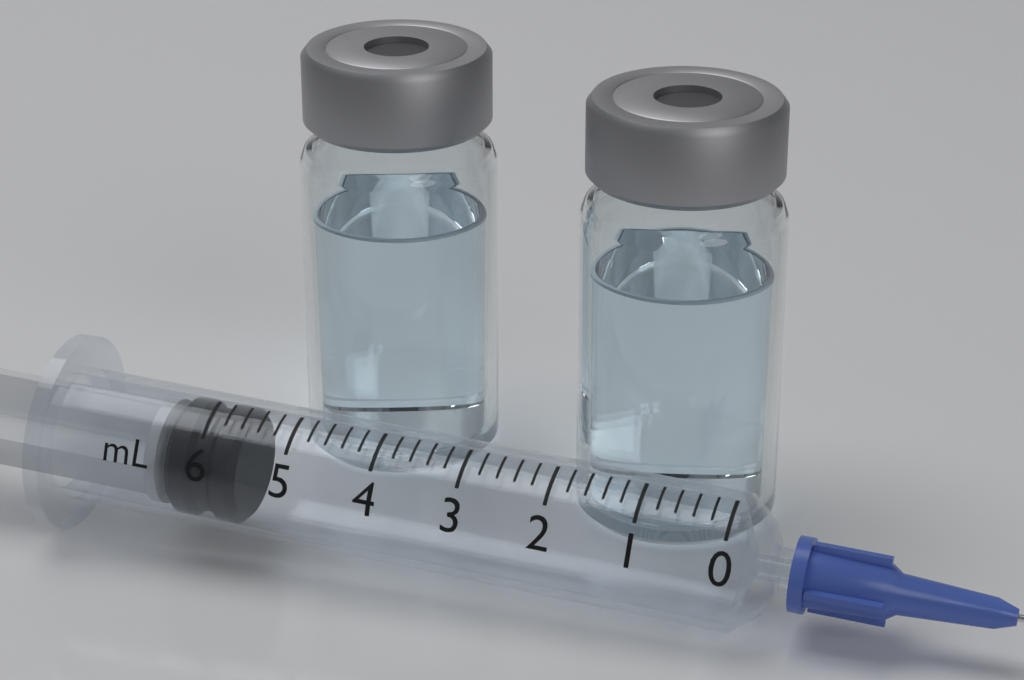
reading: 5.6 ml
